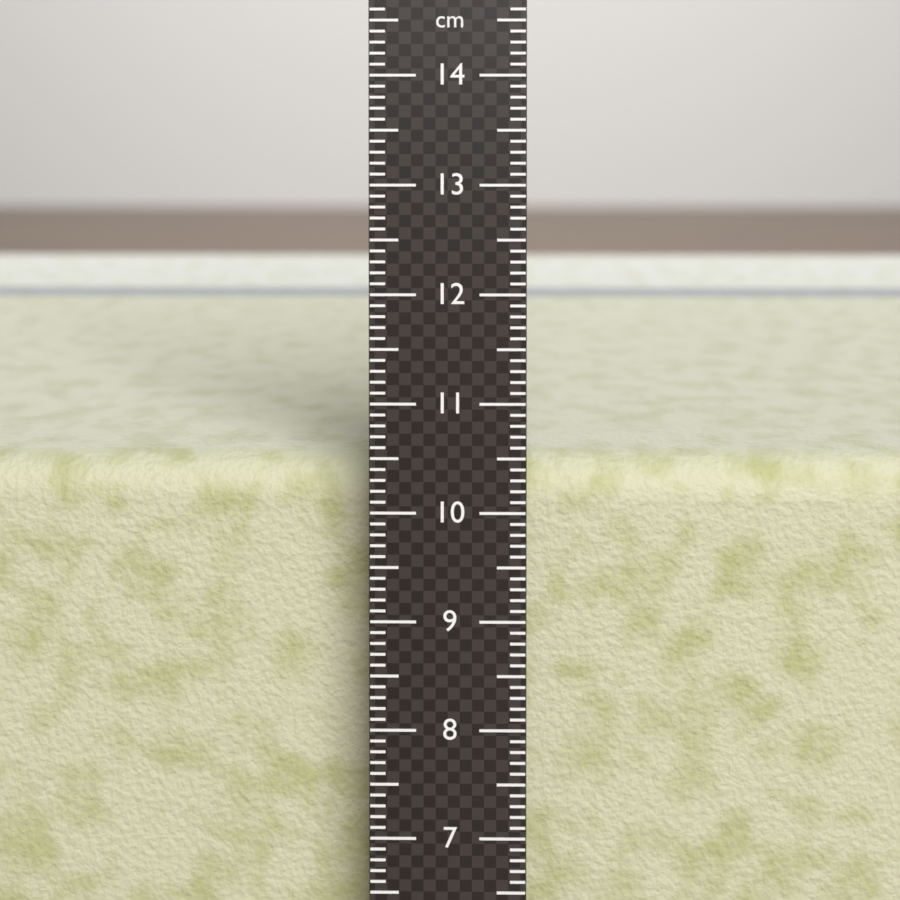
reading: 10.3 cm
